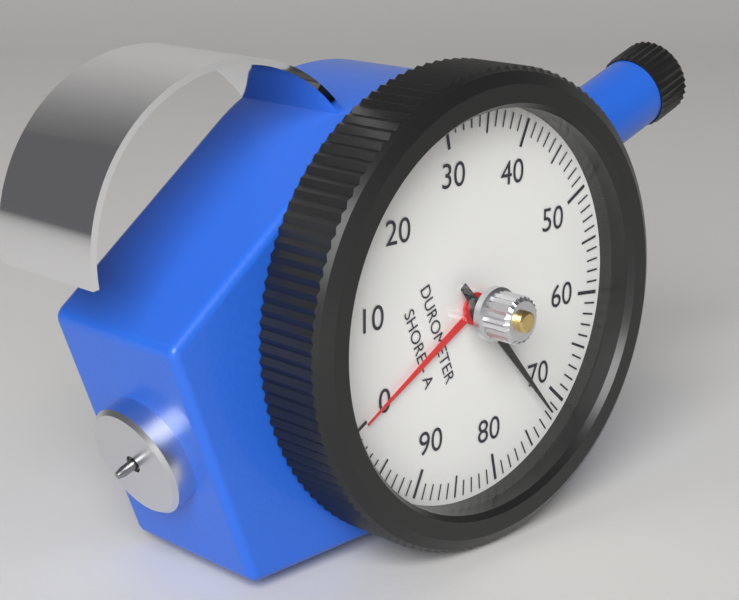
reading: 72 Shore A
